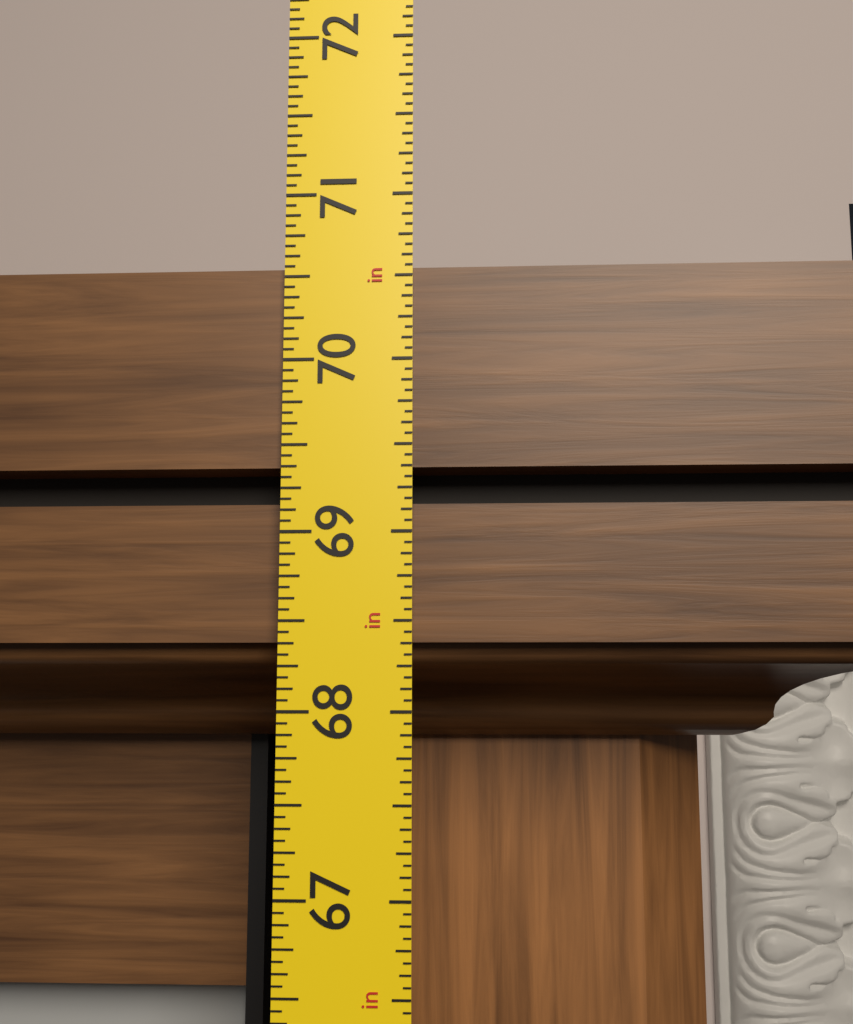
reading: 70.5625 in
